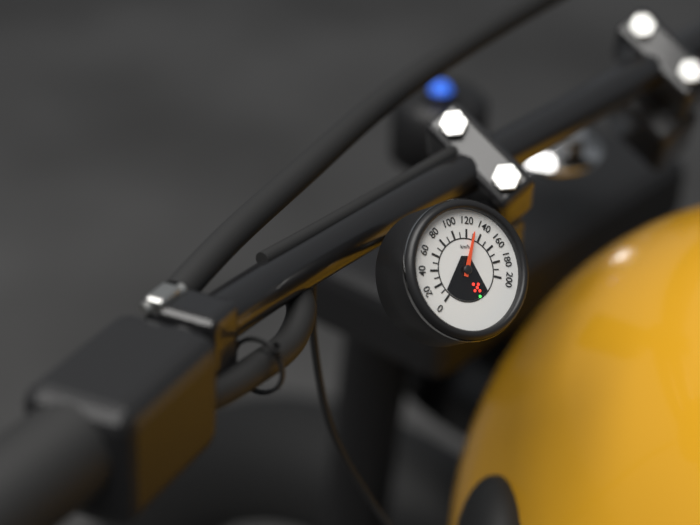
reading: 130 km/h
